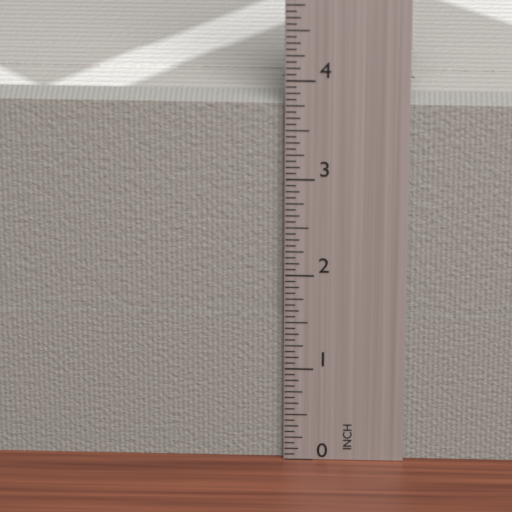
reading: 3.7500 in
